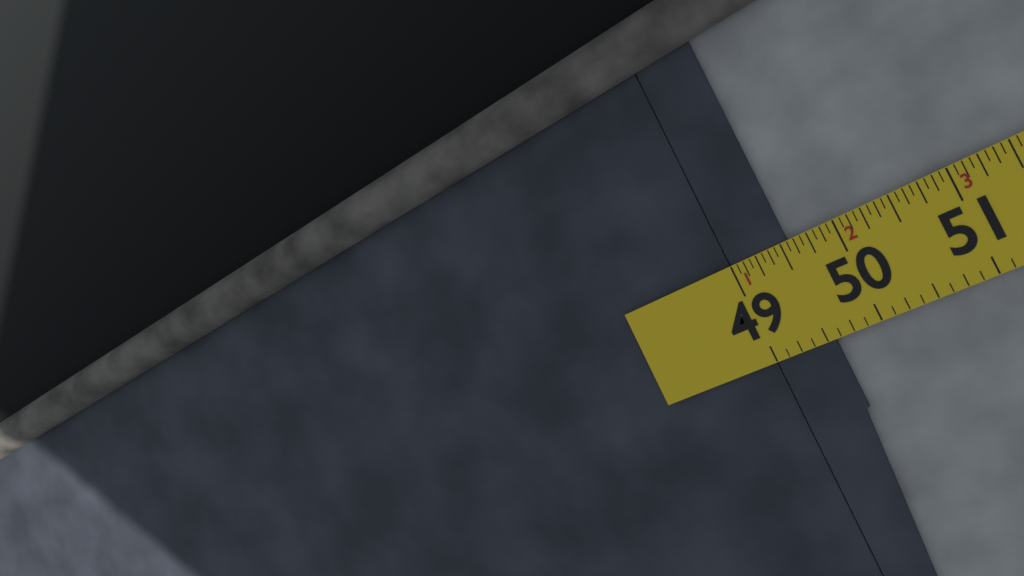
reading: 49.5625 in
